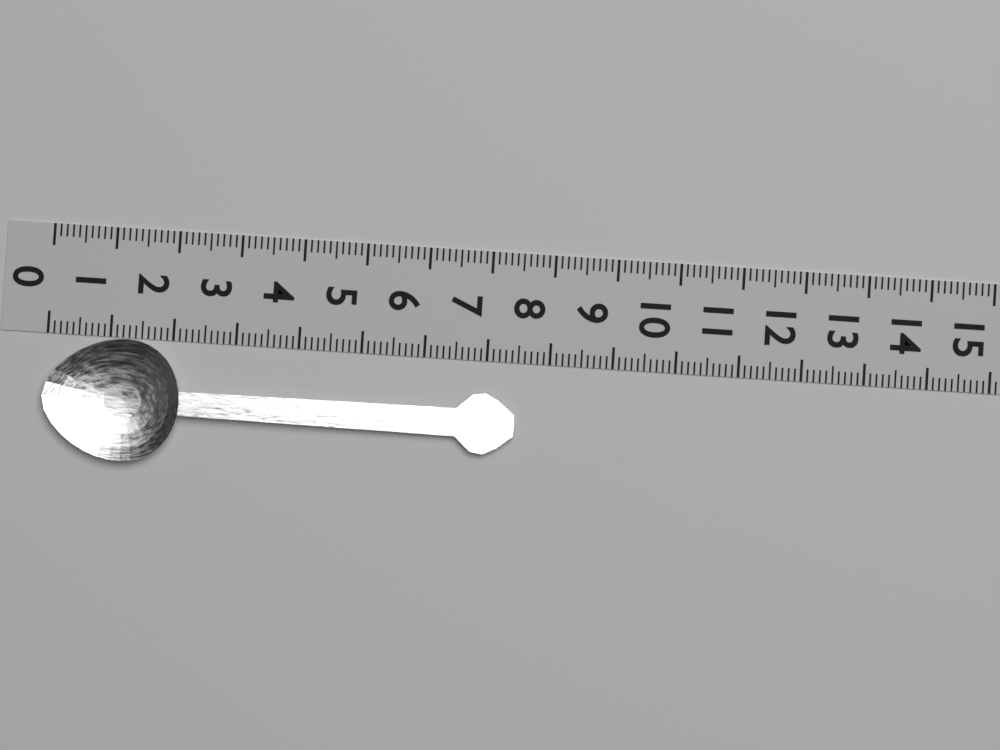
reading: 7.5 (no unit)
